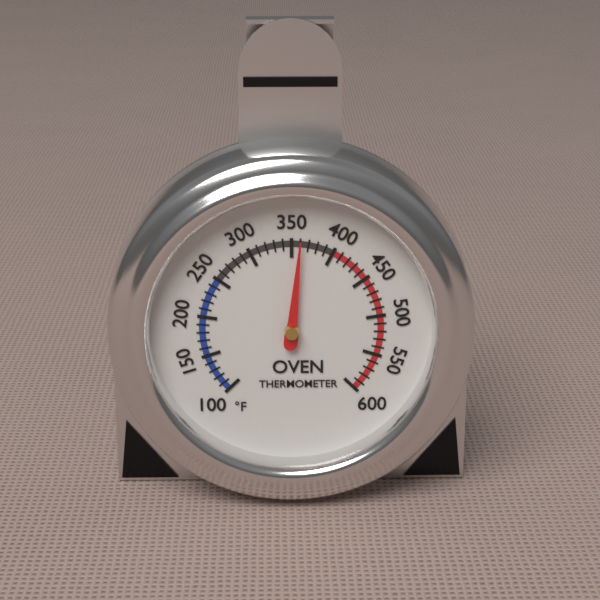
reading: 360 °F
